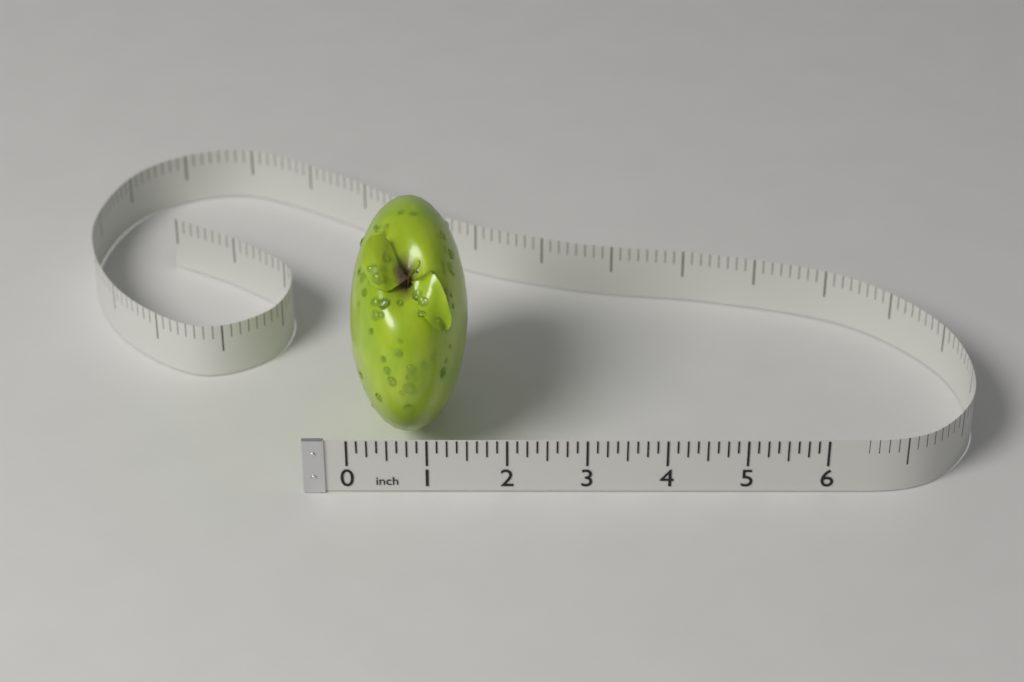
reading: 1.500 in
